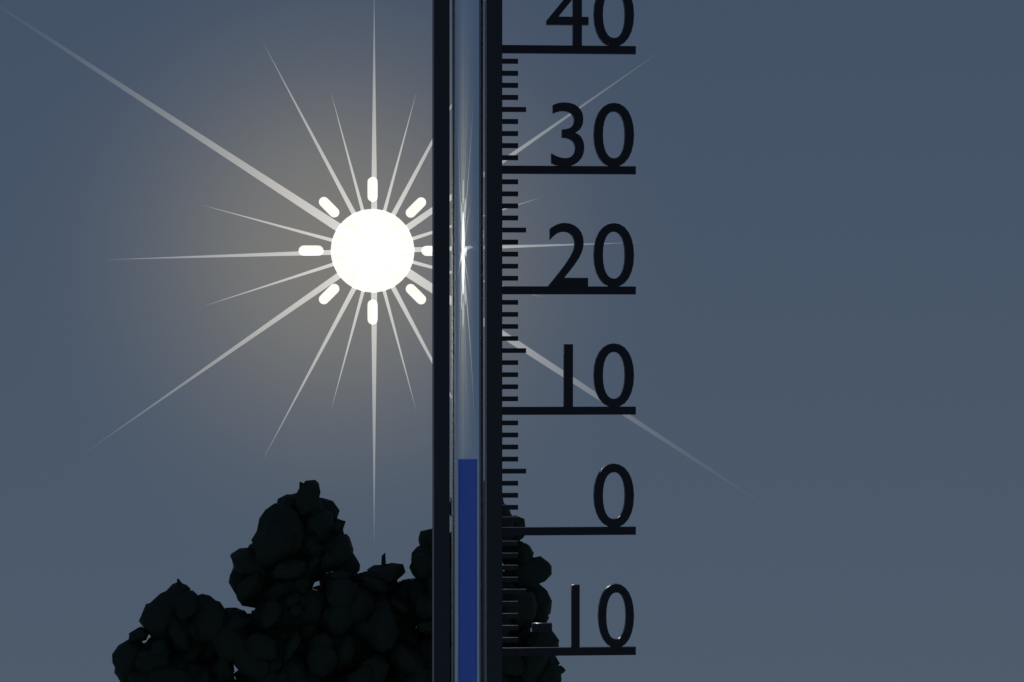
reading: 6 (no unit)
